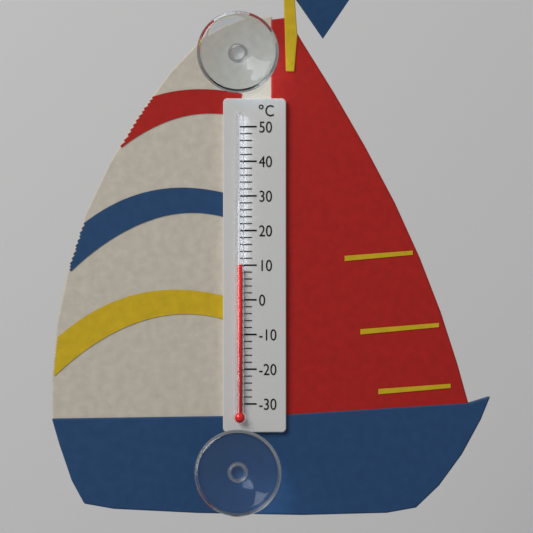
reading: 10 °C
